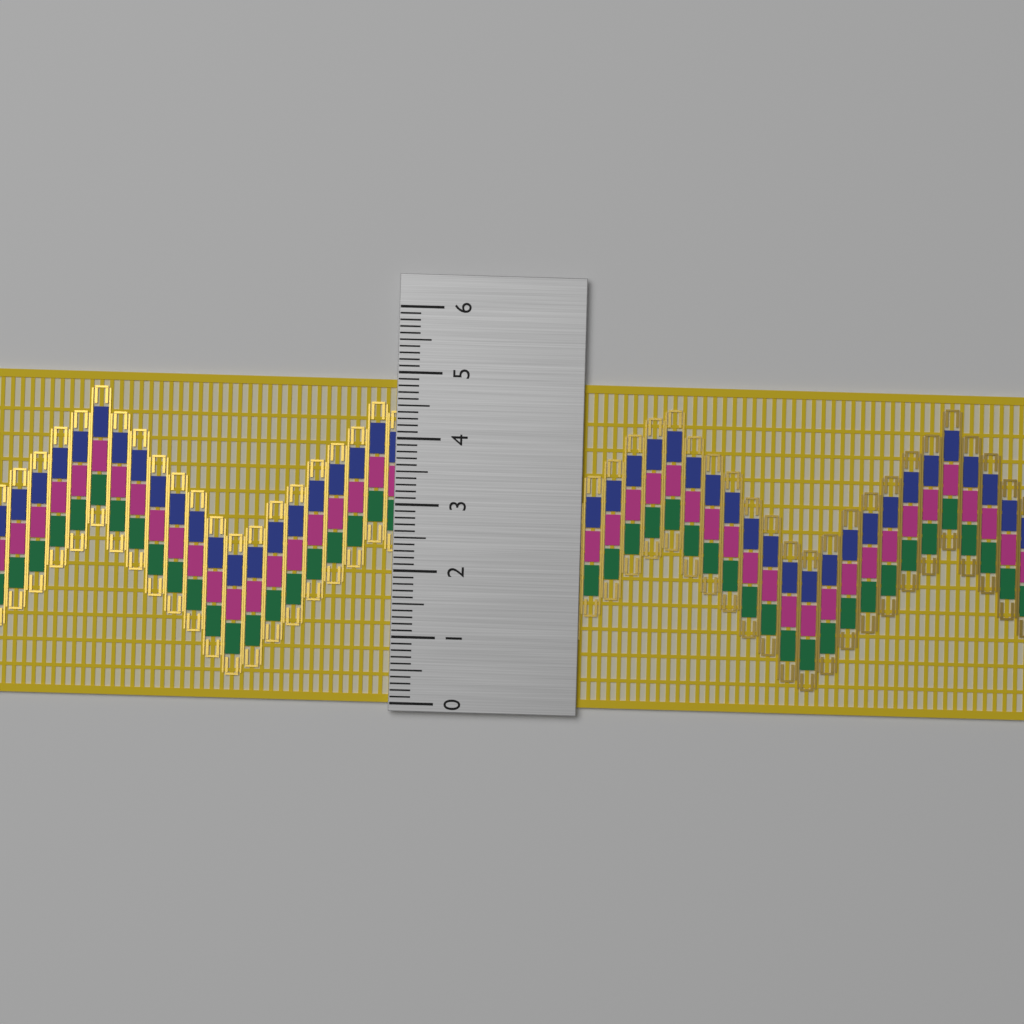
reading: 4.9 (no unit)
